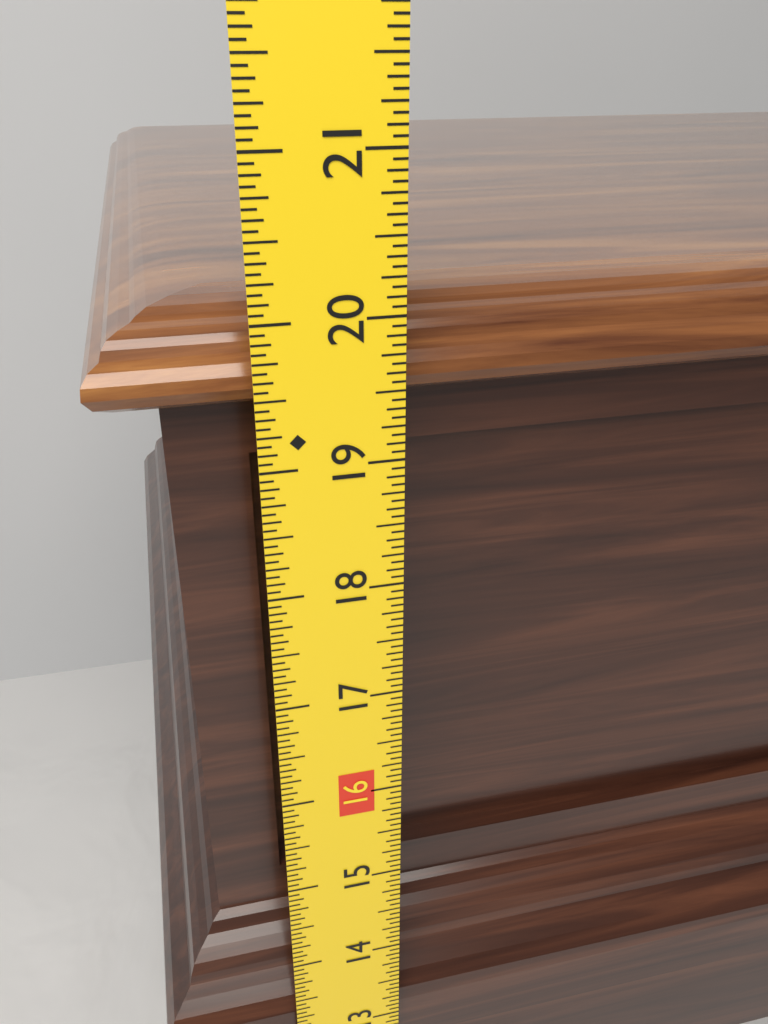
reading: 20.0000 in
